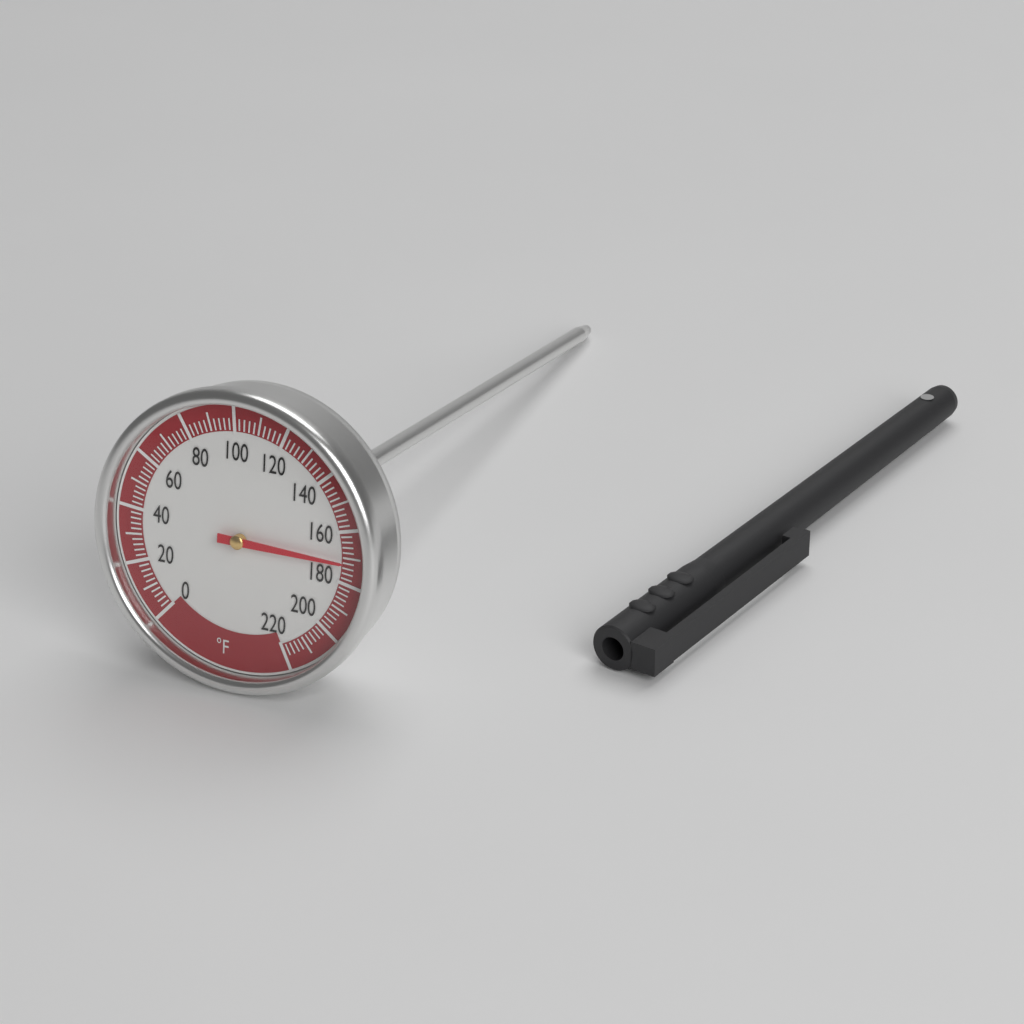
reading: 172 °F
